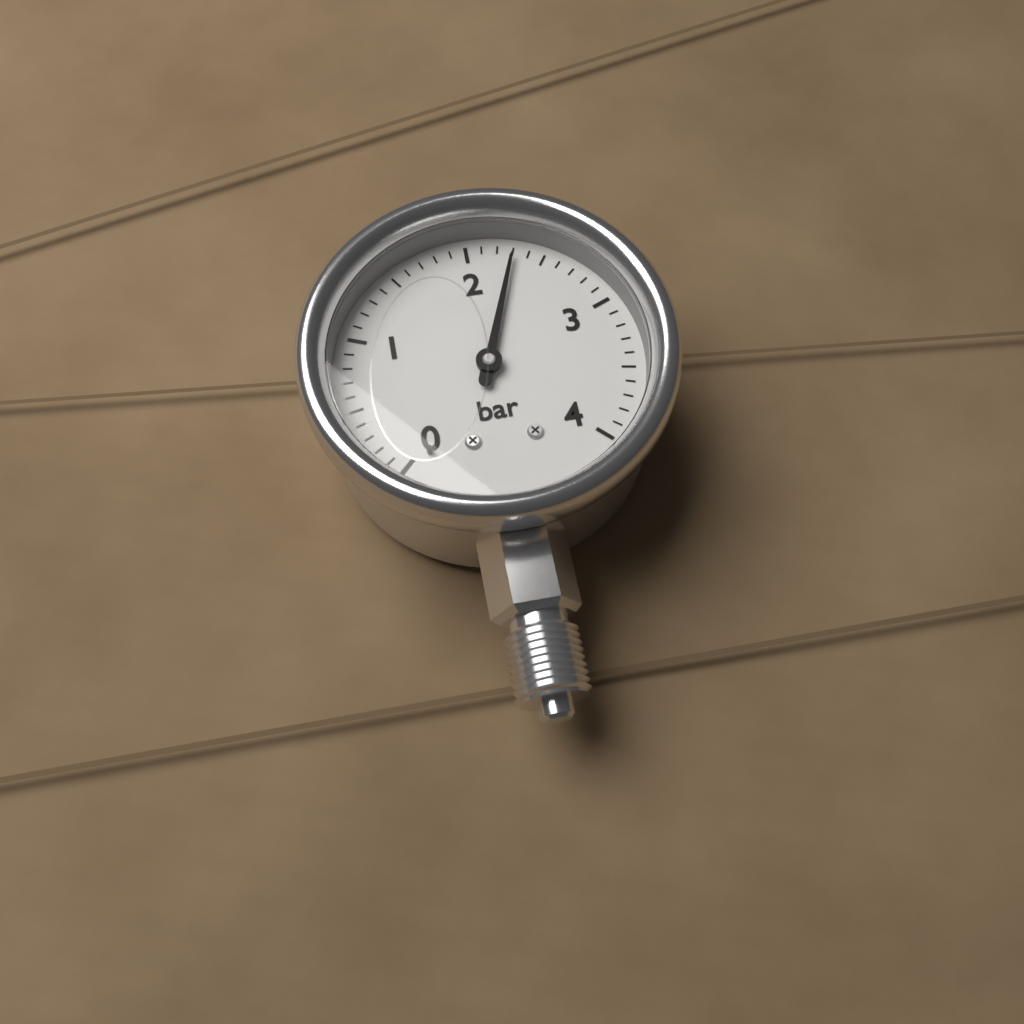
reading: 2.3 bar
